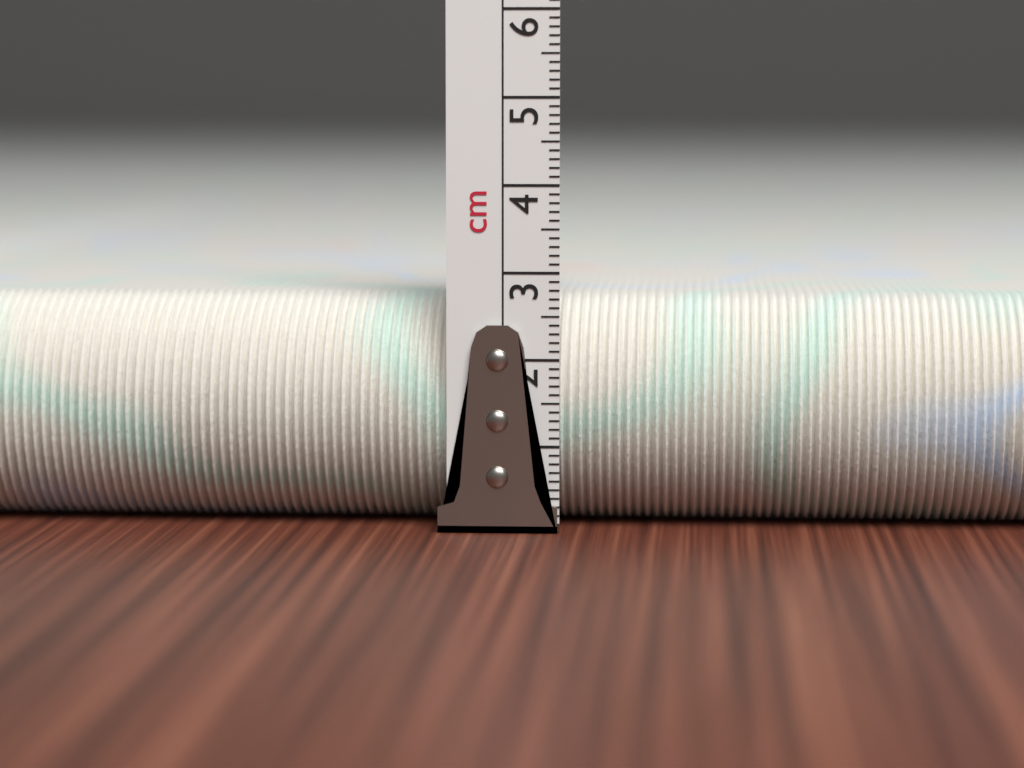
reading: 2.7 cm
